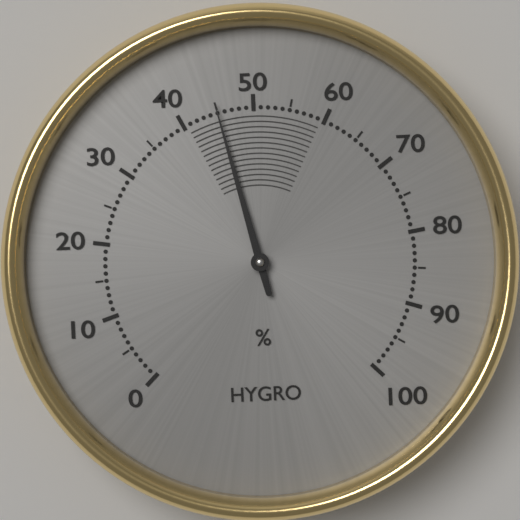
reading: 45 %
